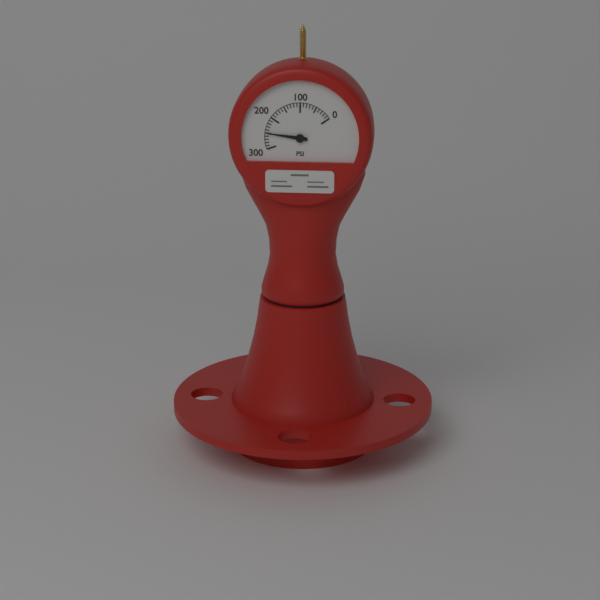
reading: 250 psi
